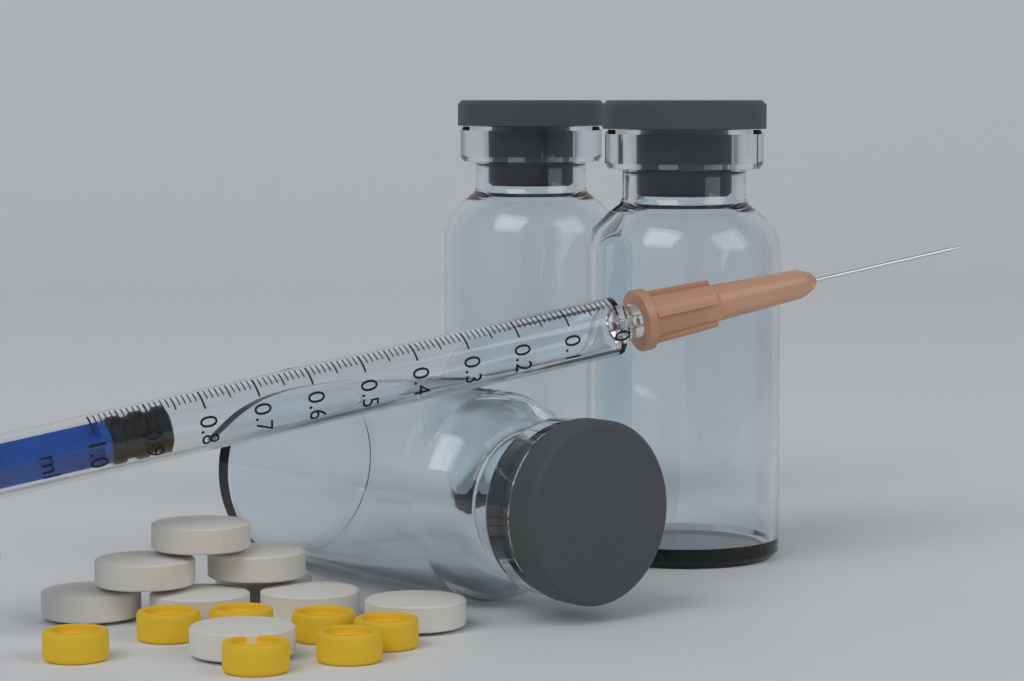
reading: 0.86 ml
